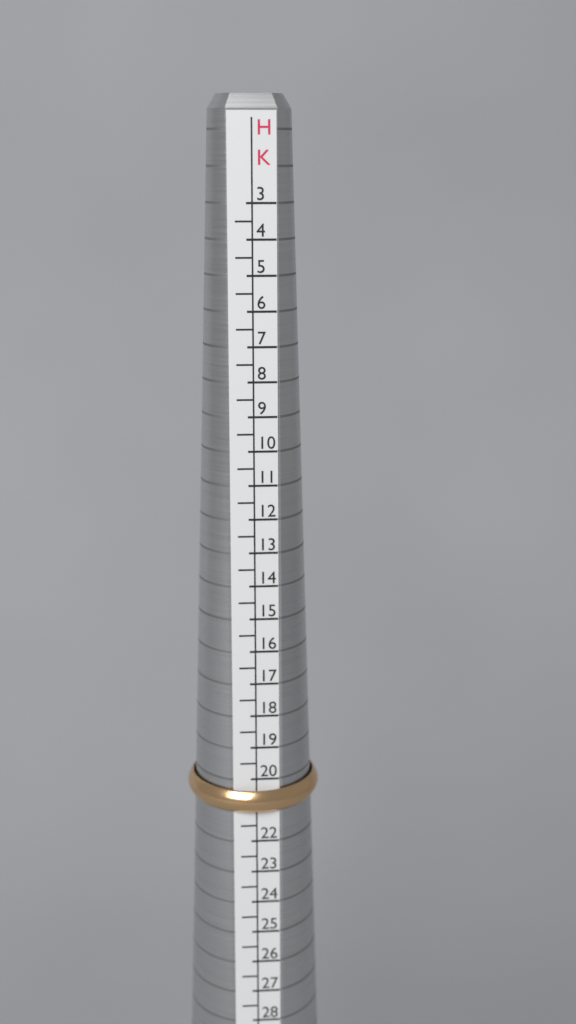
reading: 21.0 HK
